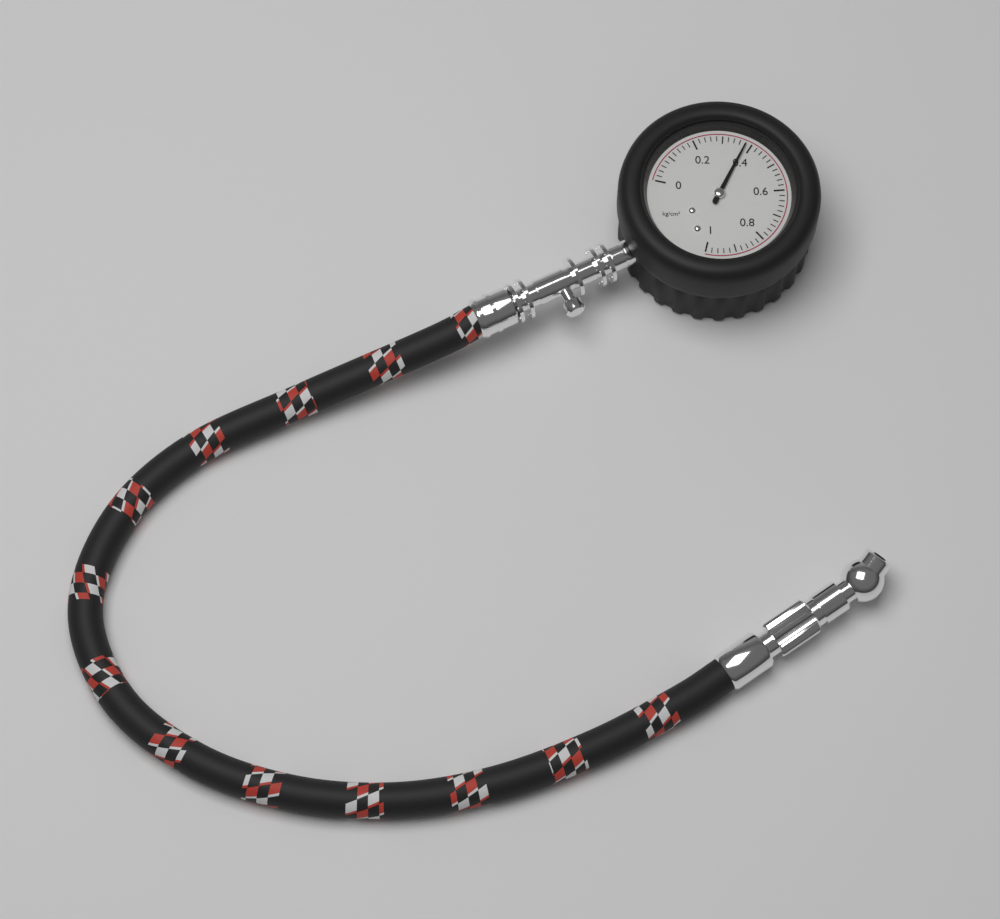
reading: 0.38 kg/cm²
